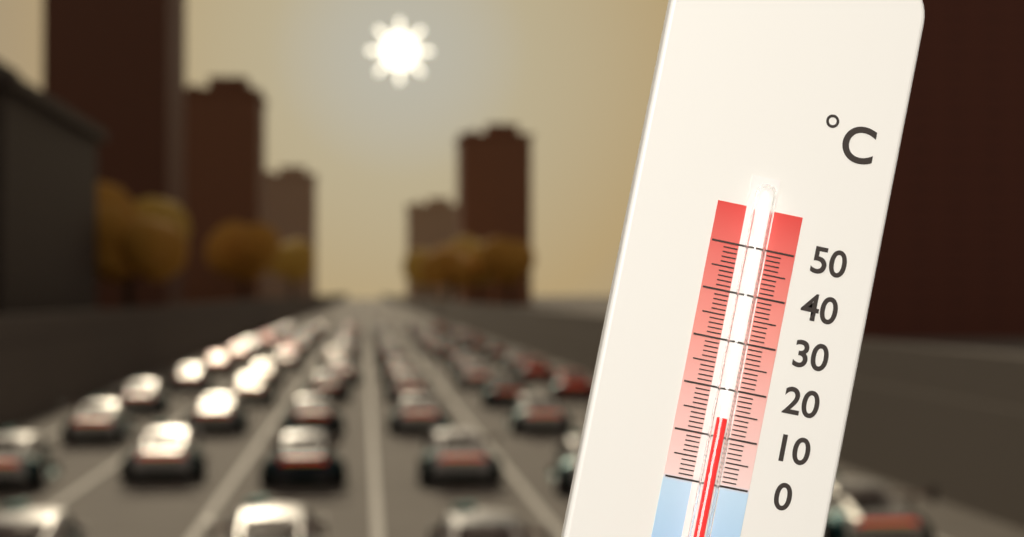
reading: 14 °C
